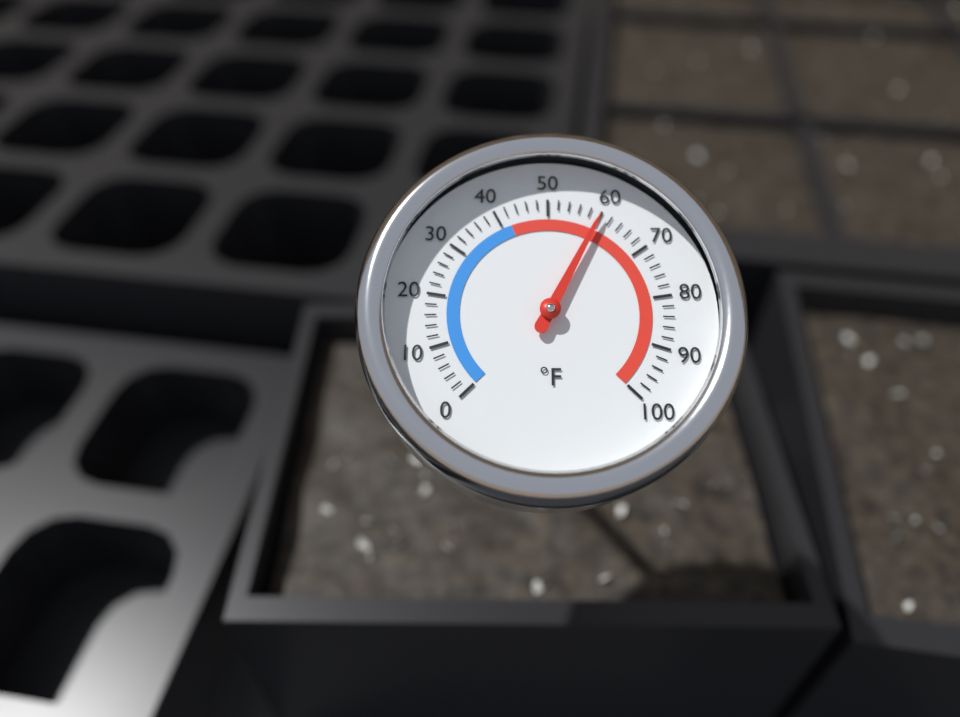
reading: 60 °F
